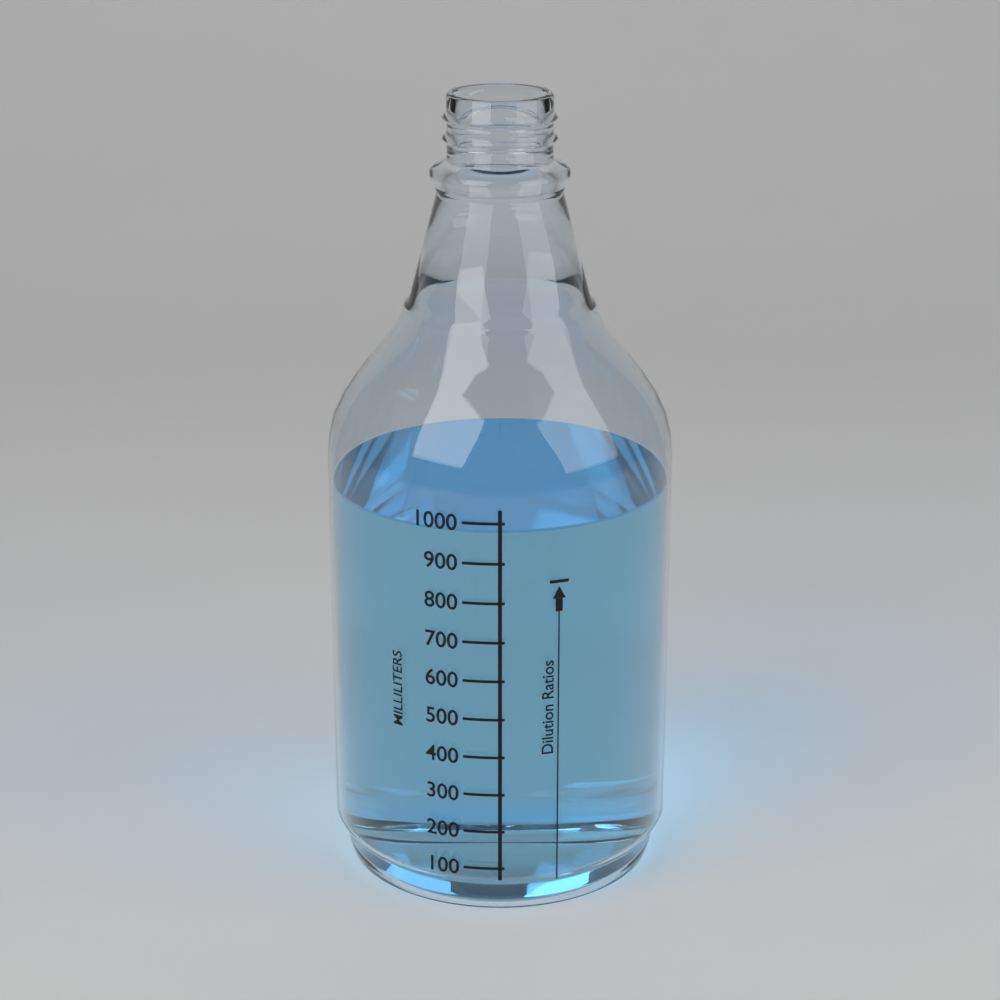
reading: 980 ml
